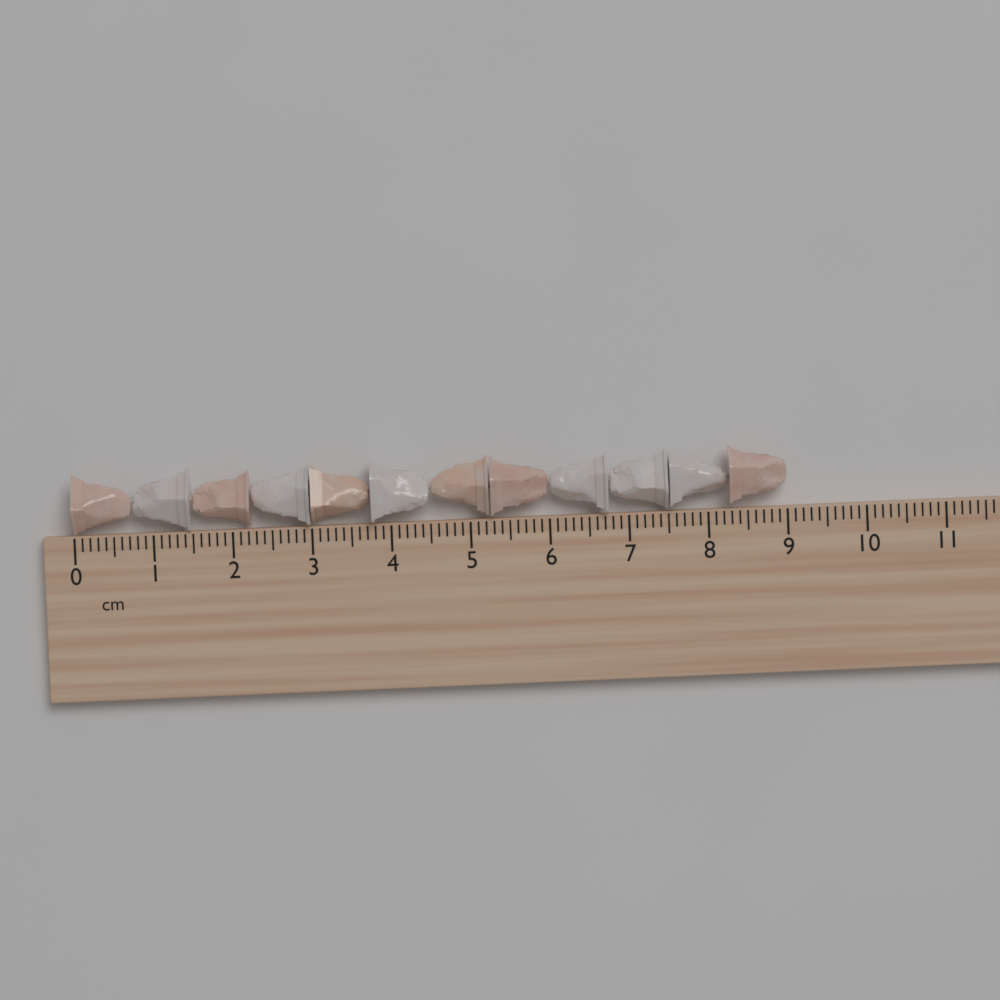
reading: 9.0 cm
